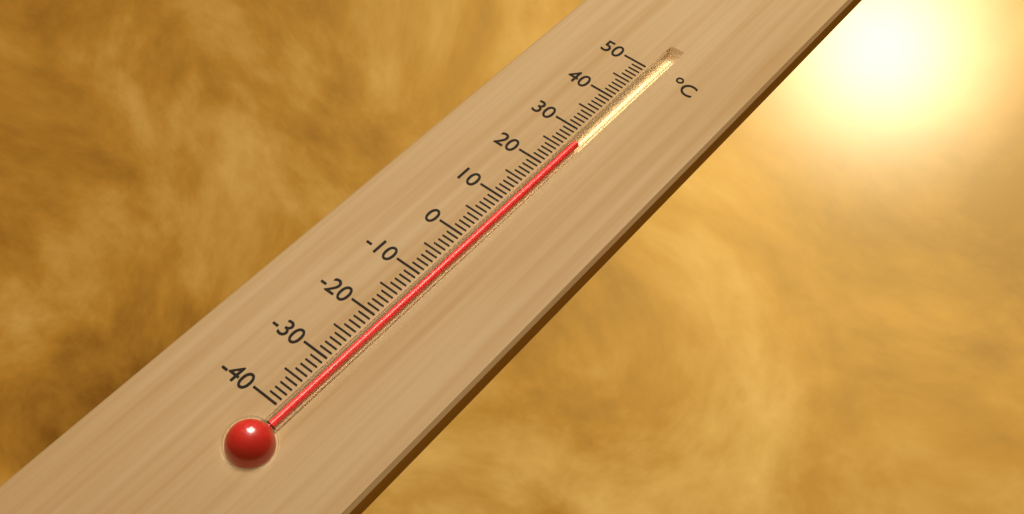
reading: 27 °C
